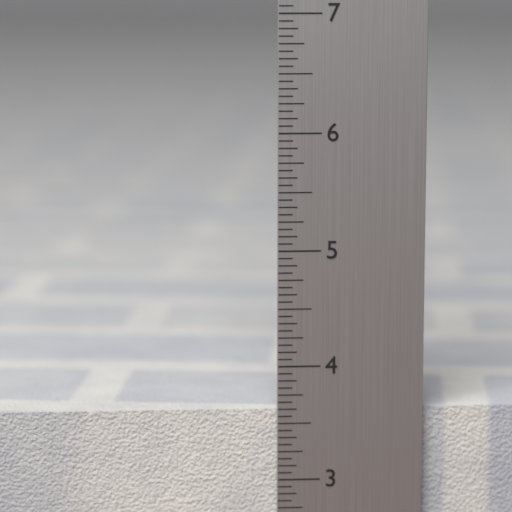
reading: 3.6250 in
